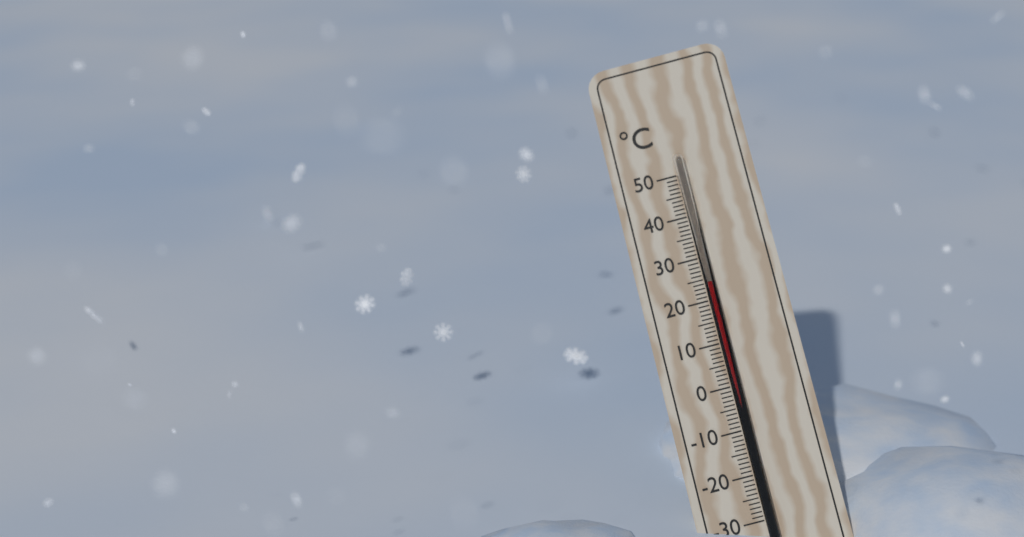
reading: 24 °C
